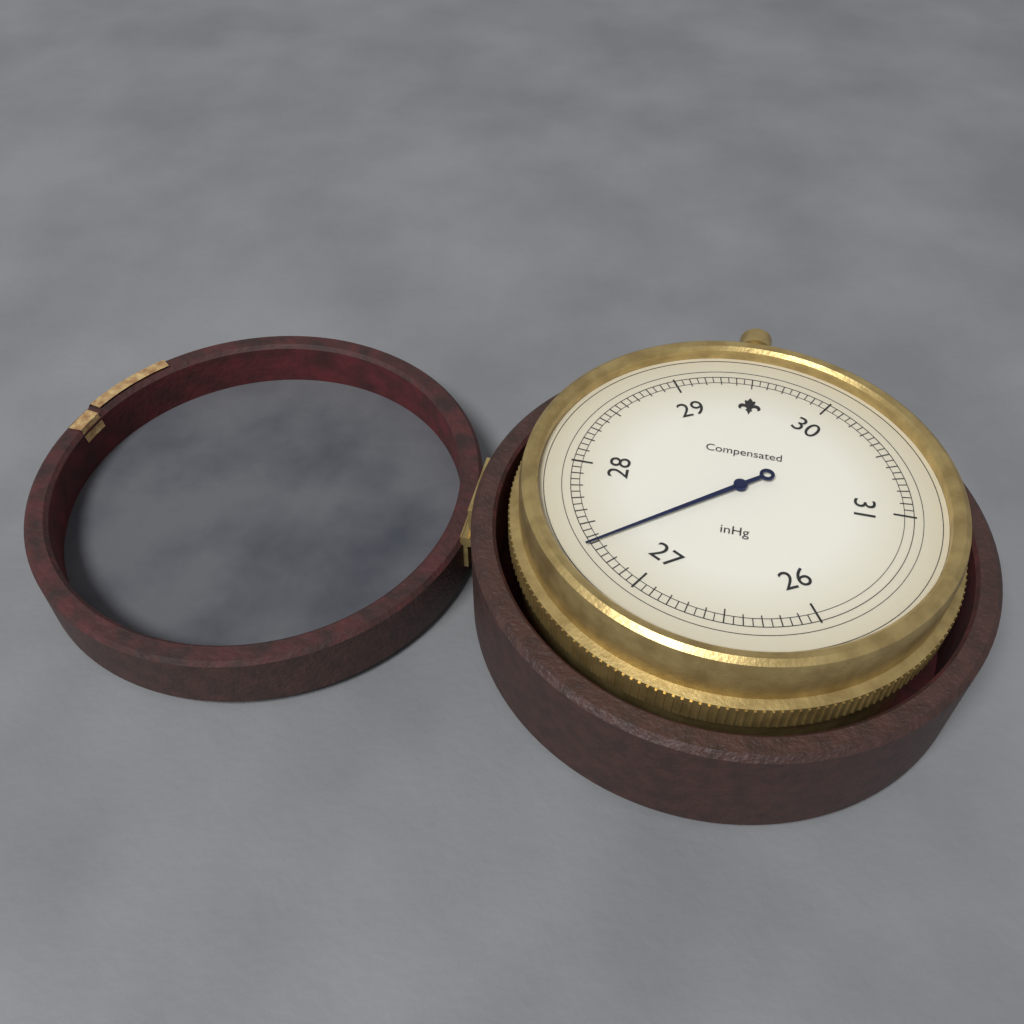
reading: 27.35 inHg
